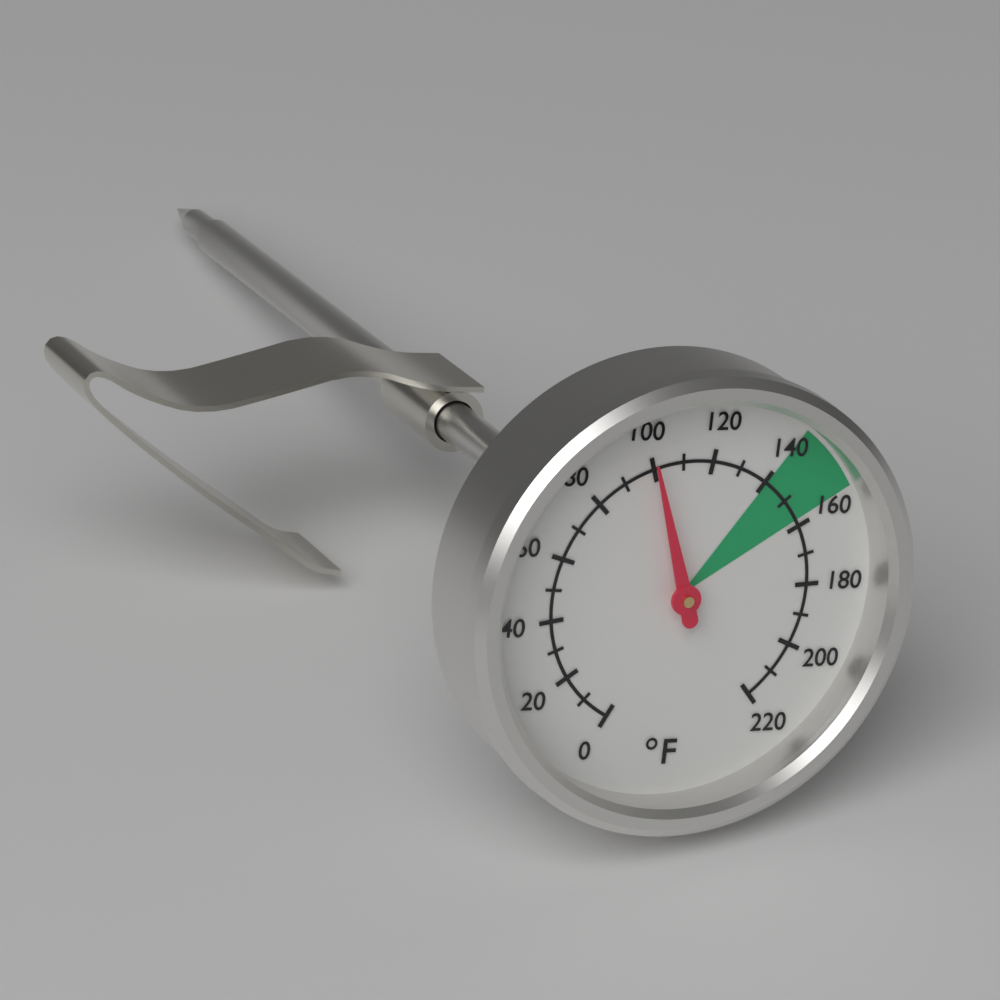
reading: 100 °F
